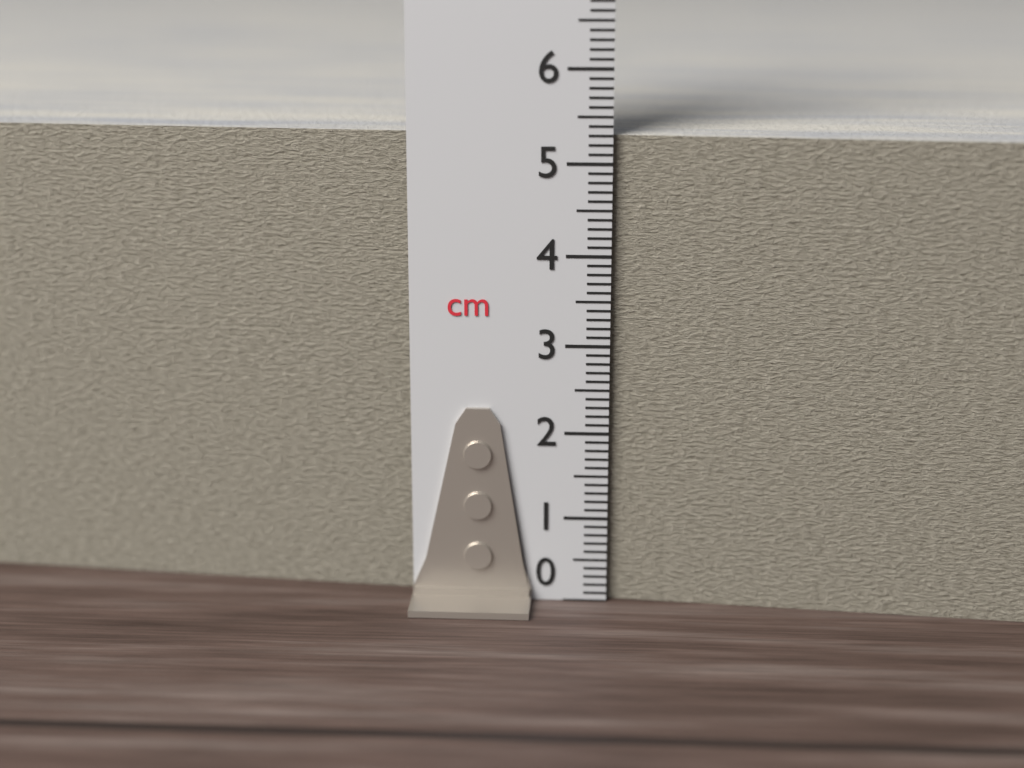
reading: 5.3 cm
